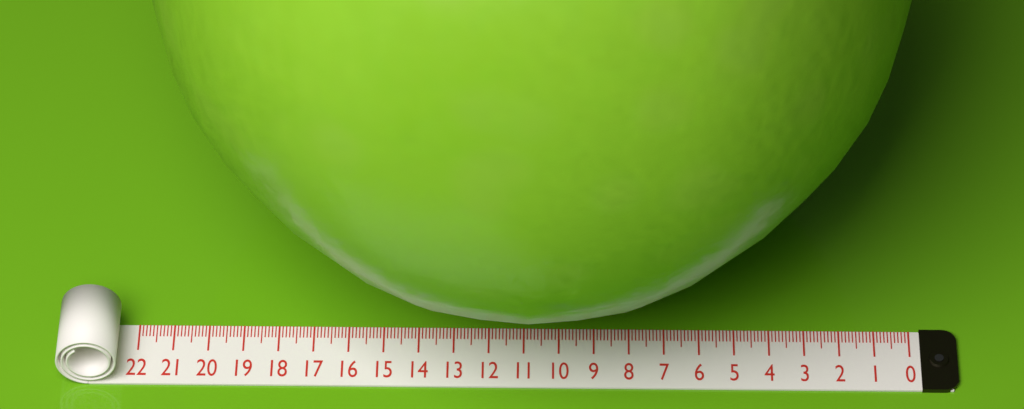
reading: 21.7 (no unit)
